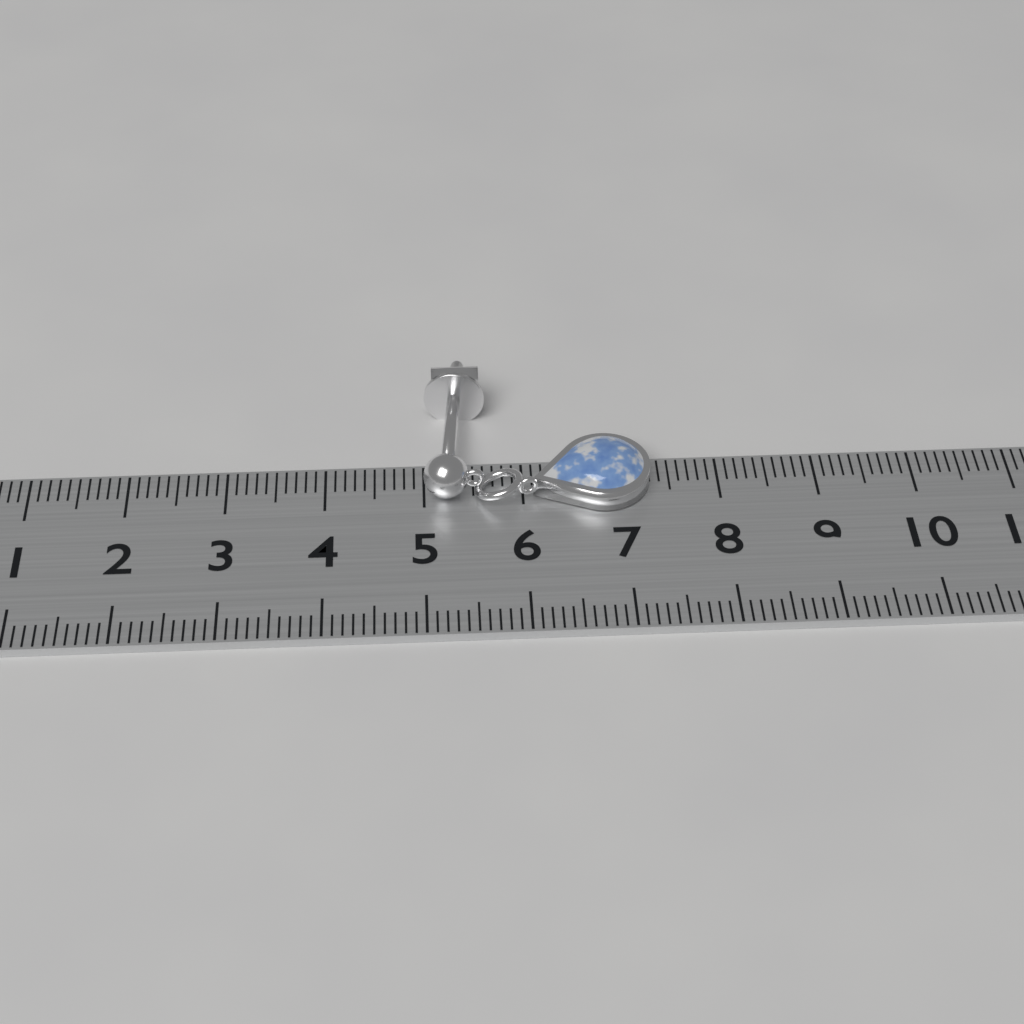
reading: 7.3 cm
